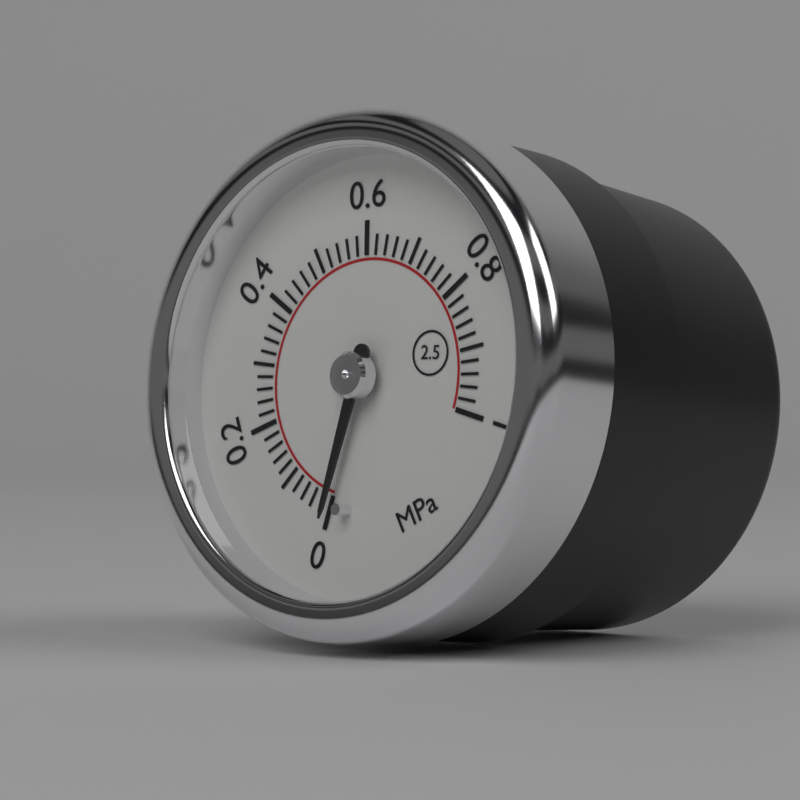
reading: 0.00 MPa
